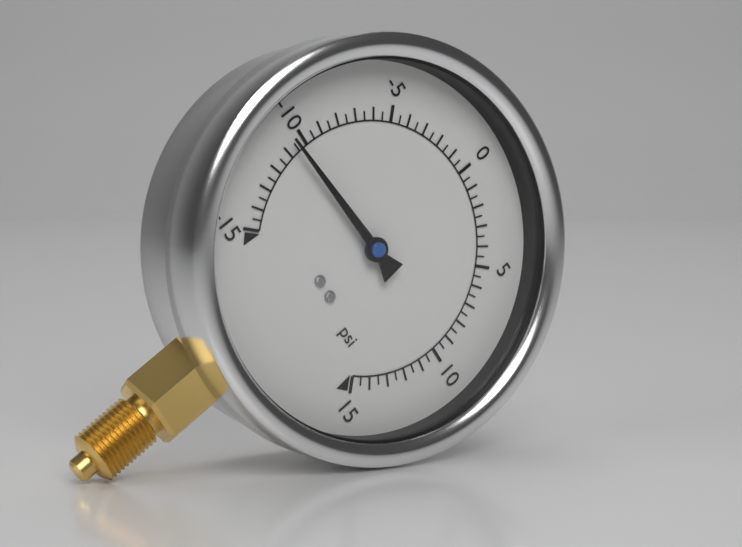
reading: -10.5 psi
